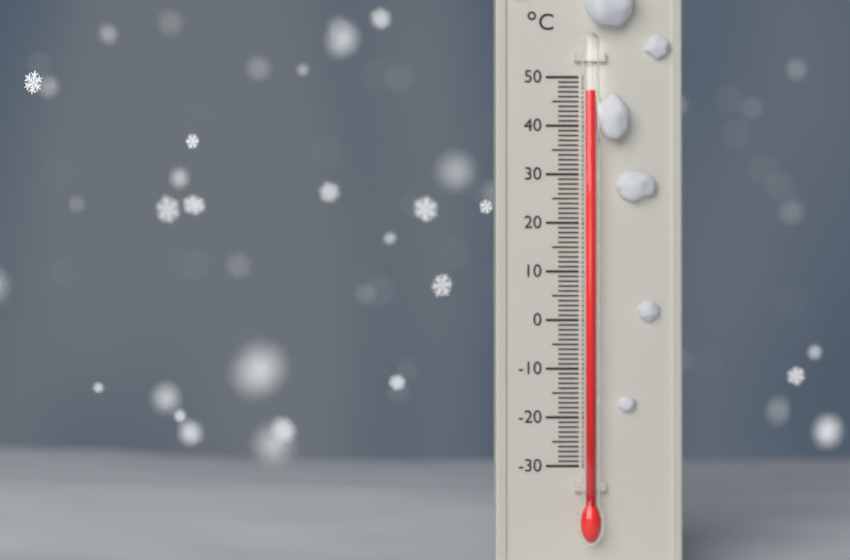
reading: 47 °C
